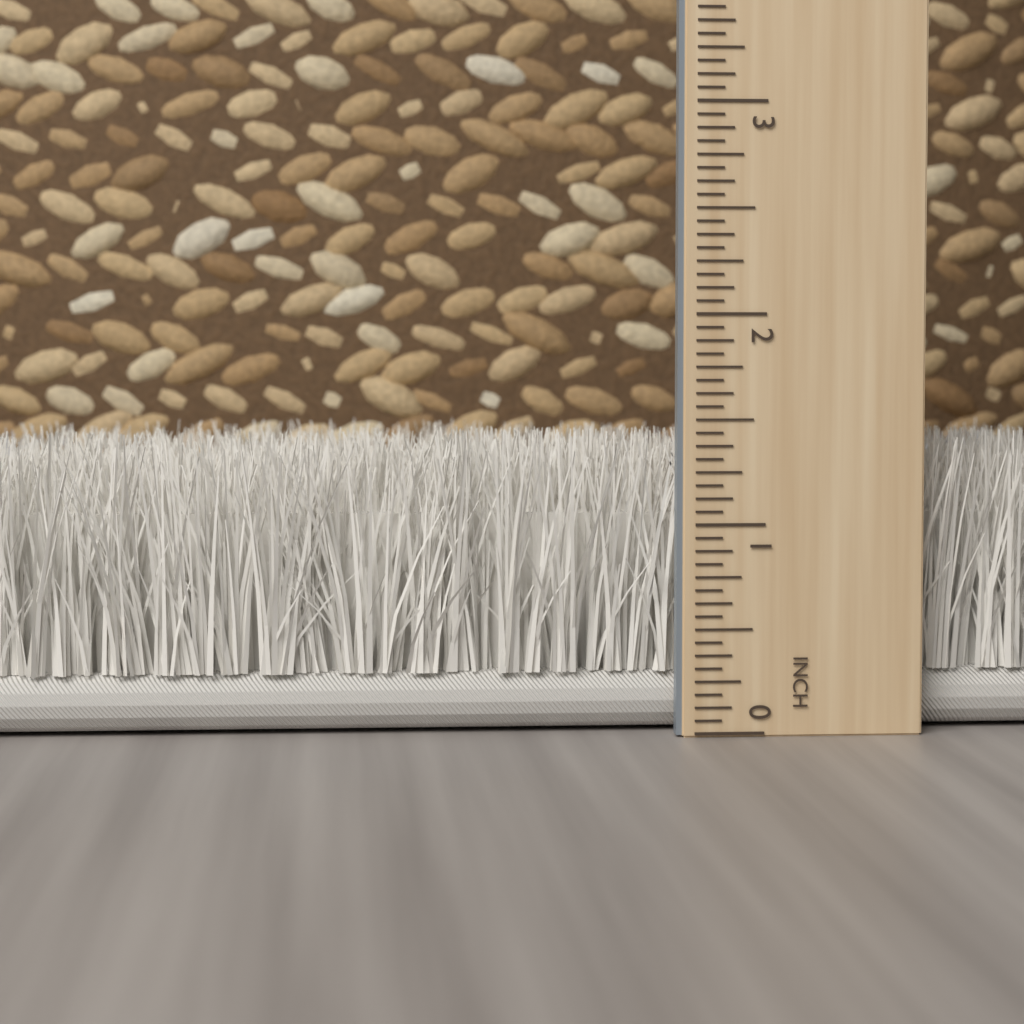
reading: 1.4375 inch
